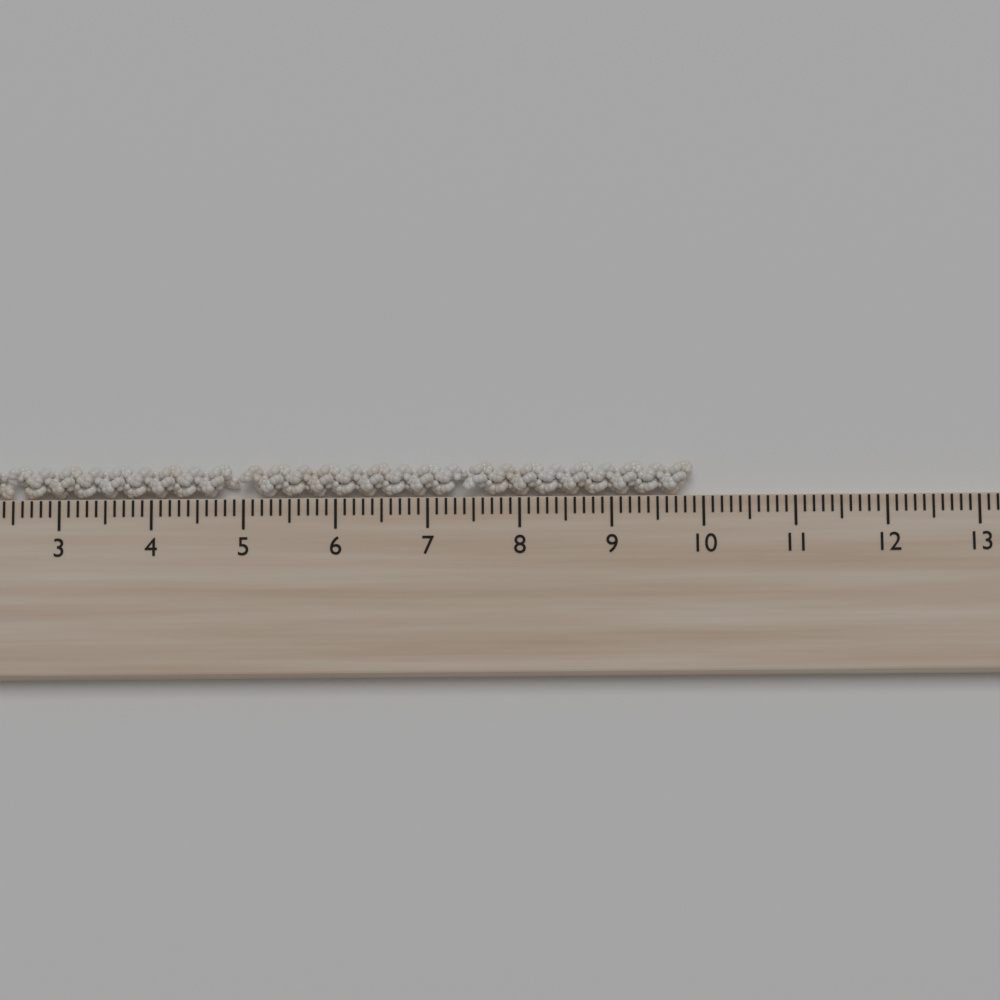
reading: 9.9 cm
